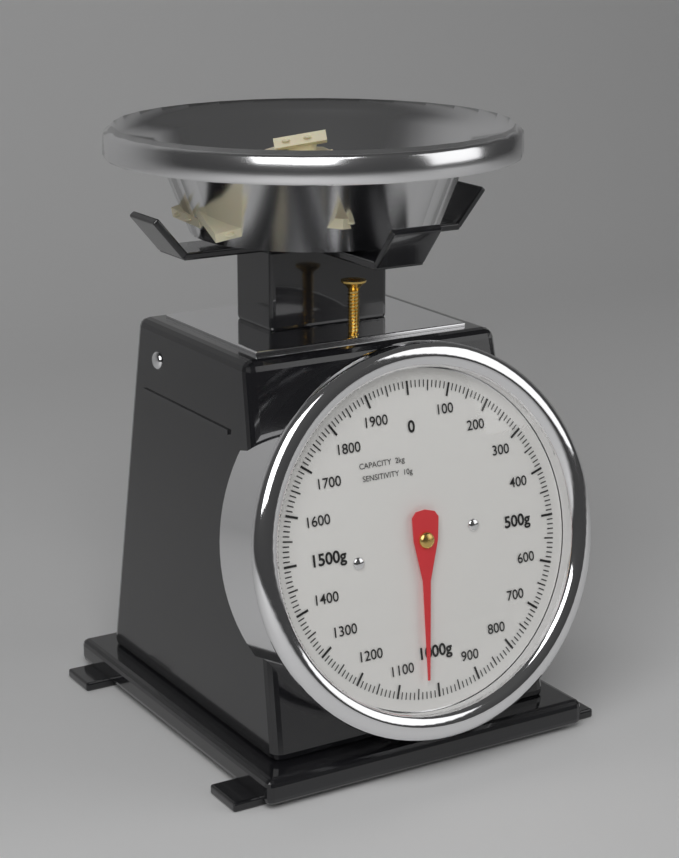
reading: 1030 g
